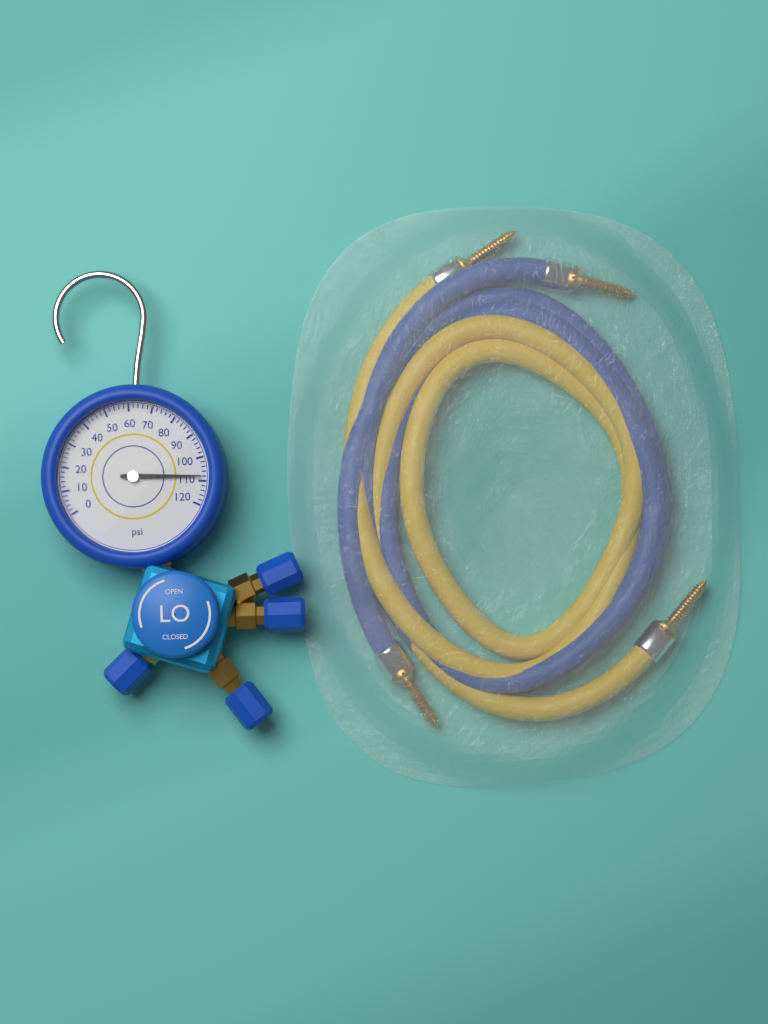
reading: 108 psi
